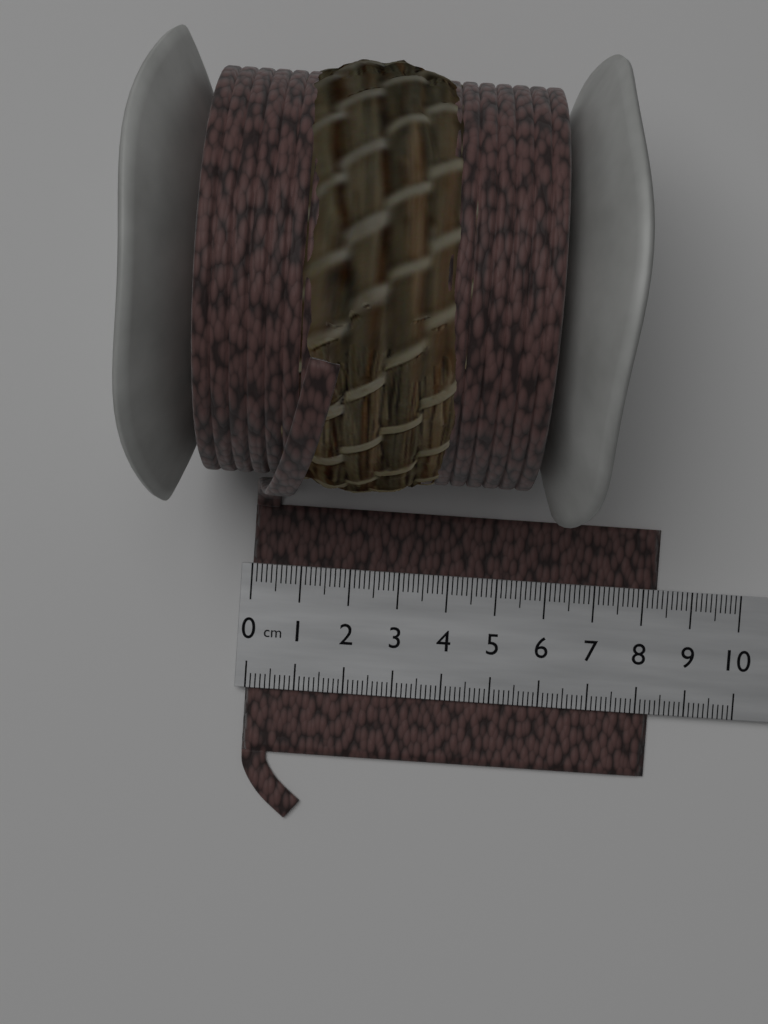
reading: 8.3 cm
